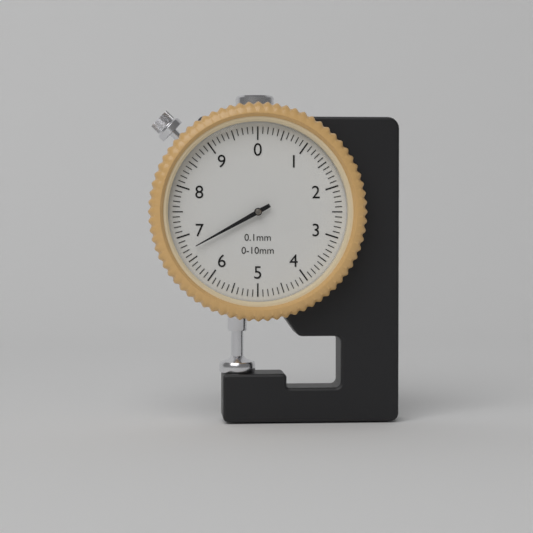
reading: 6.7 mm
